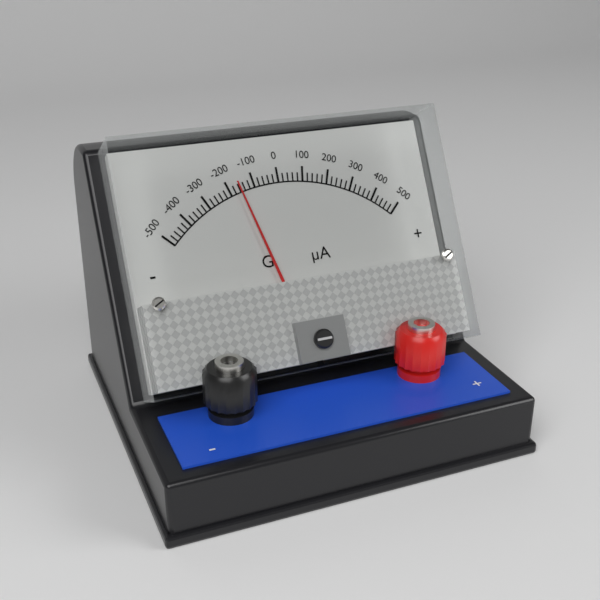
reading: -160 µA
